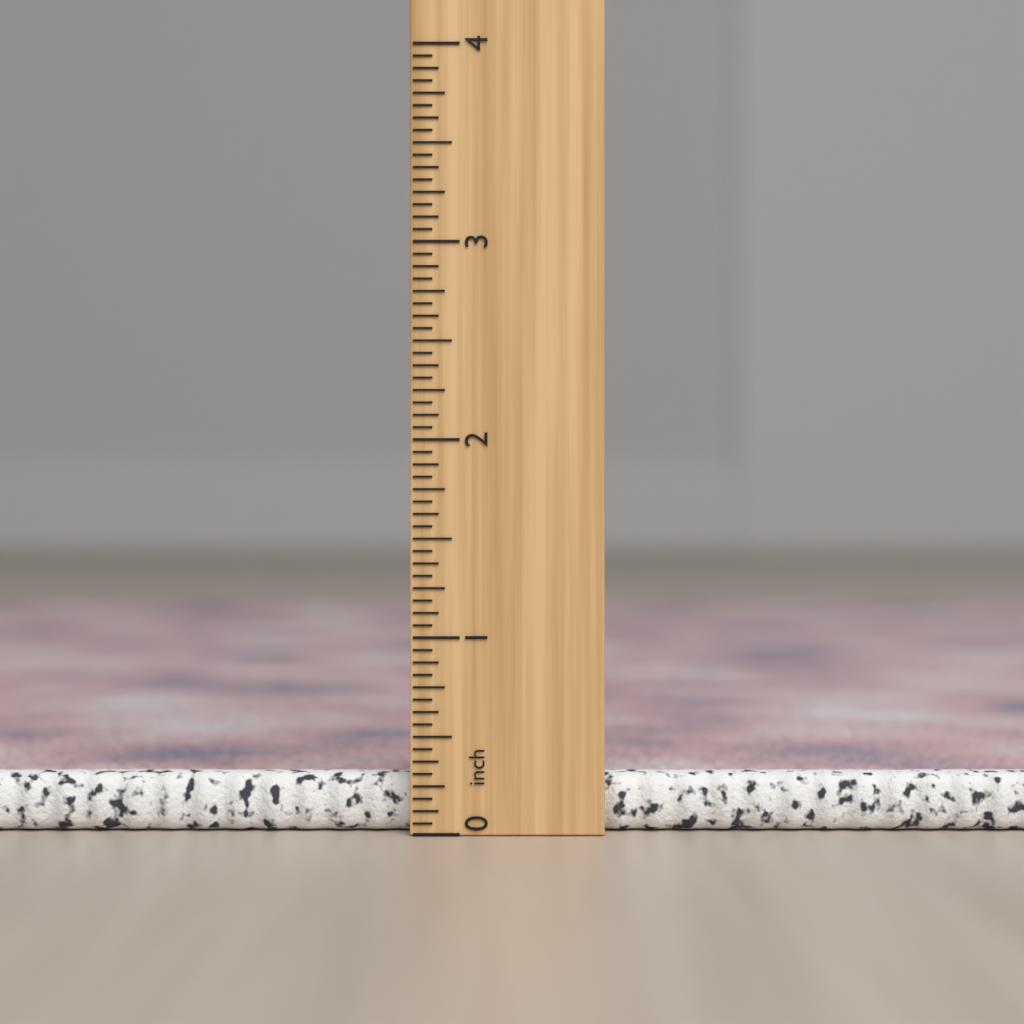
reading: 0.3000 inch
